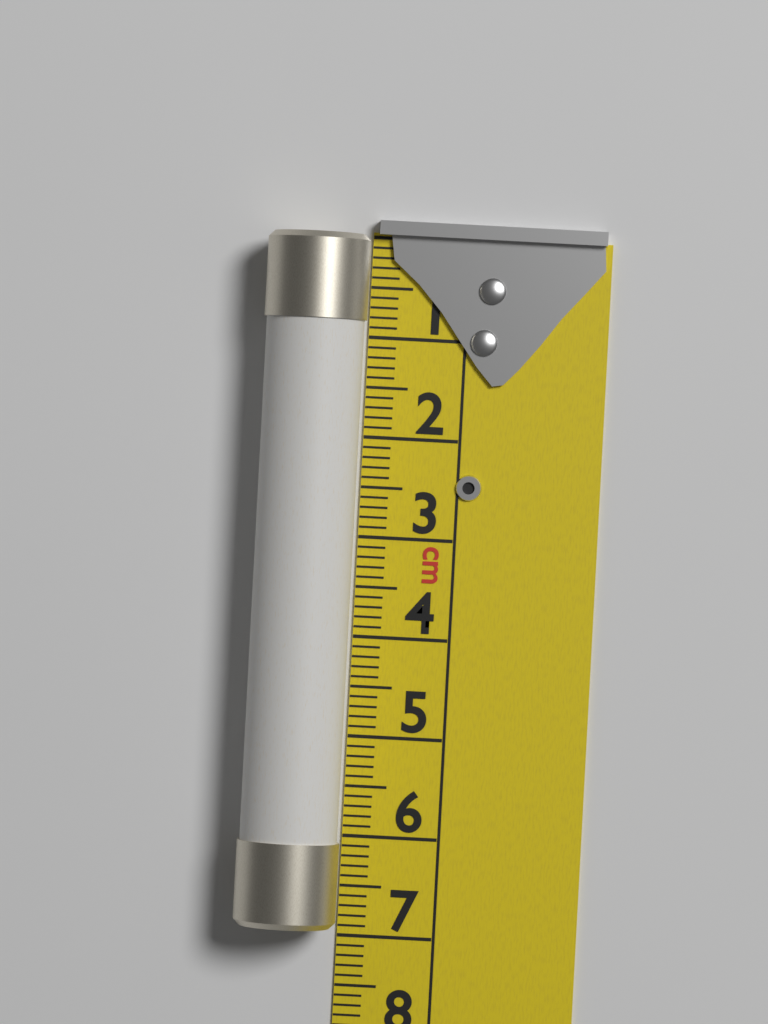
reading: 6.9 cm
